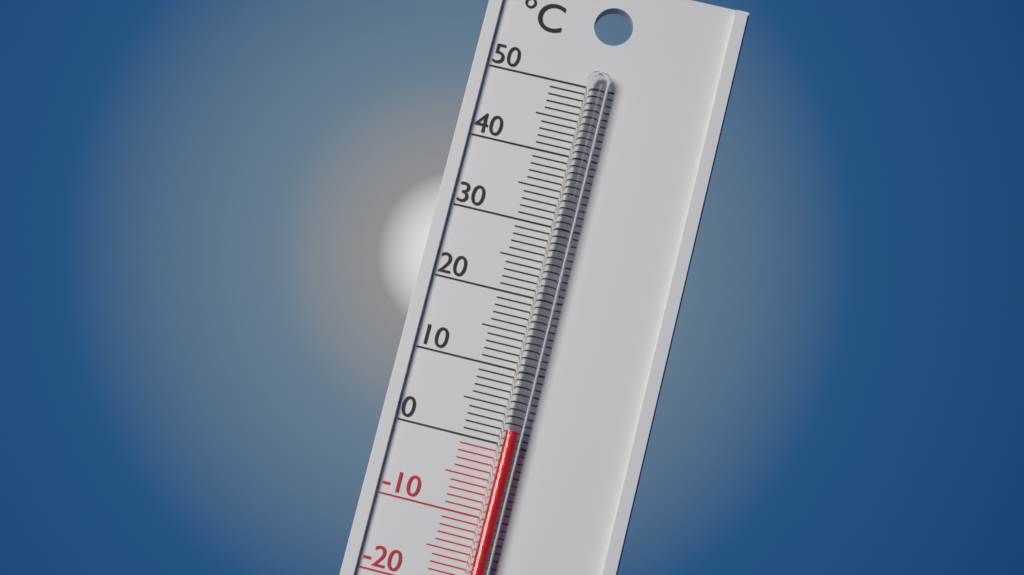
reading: 2 °C
